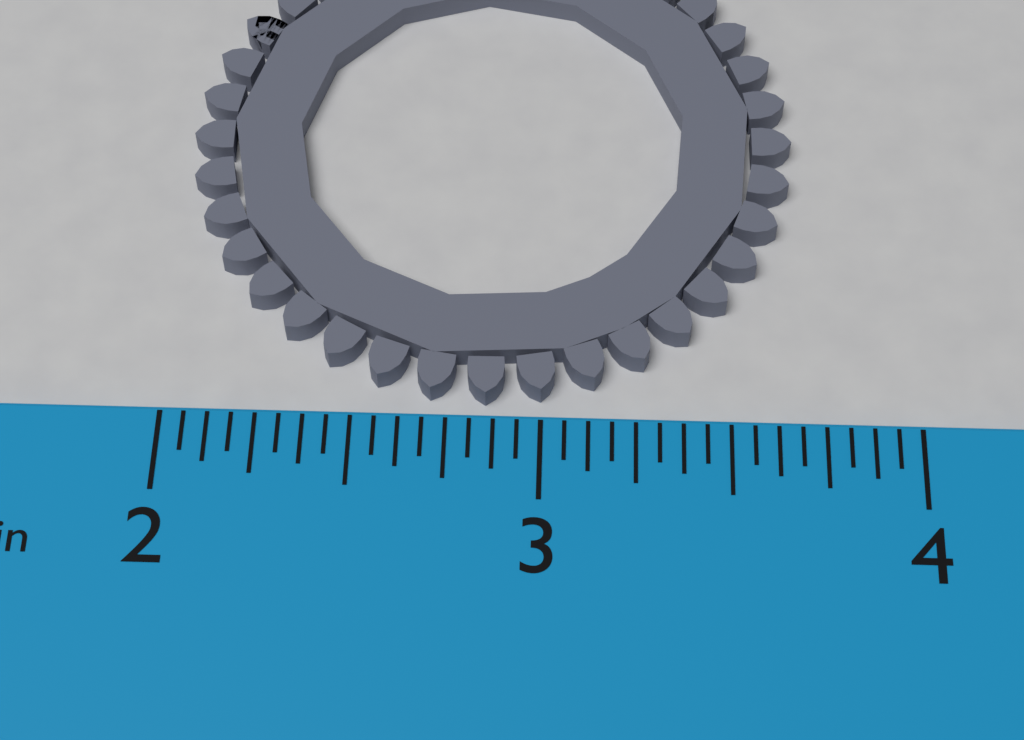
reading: 3.6875 in
